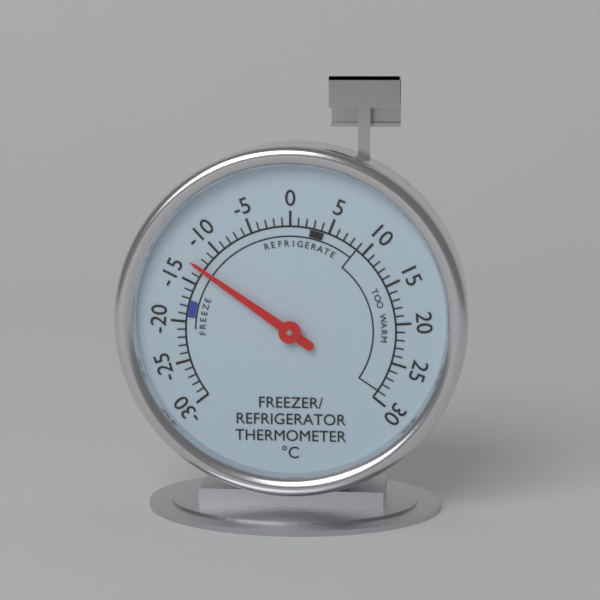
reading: -13 °C
